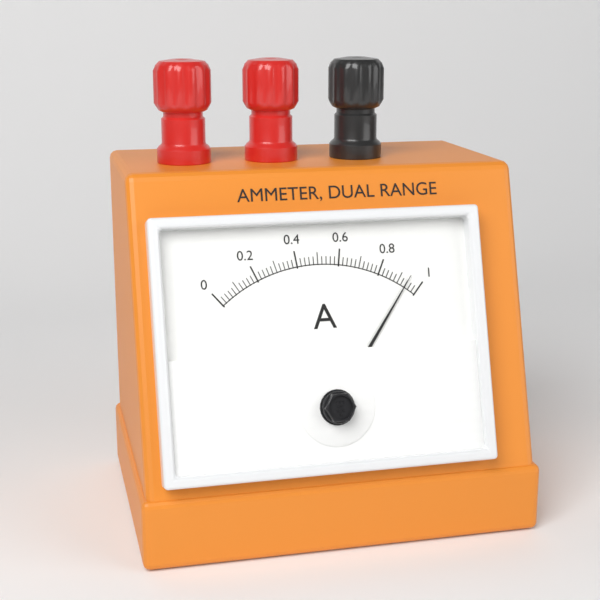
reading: 0.94 A
